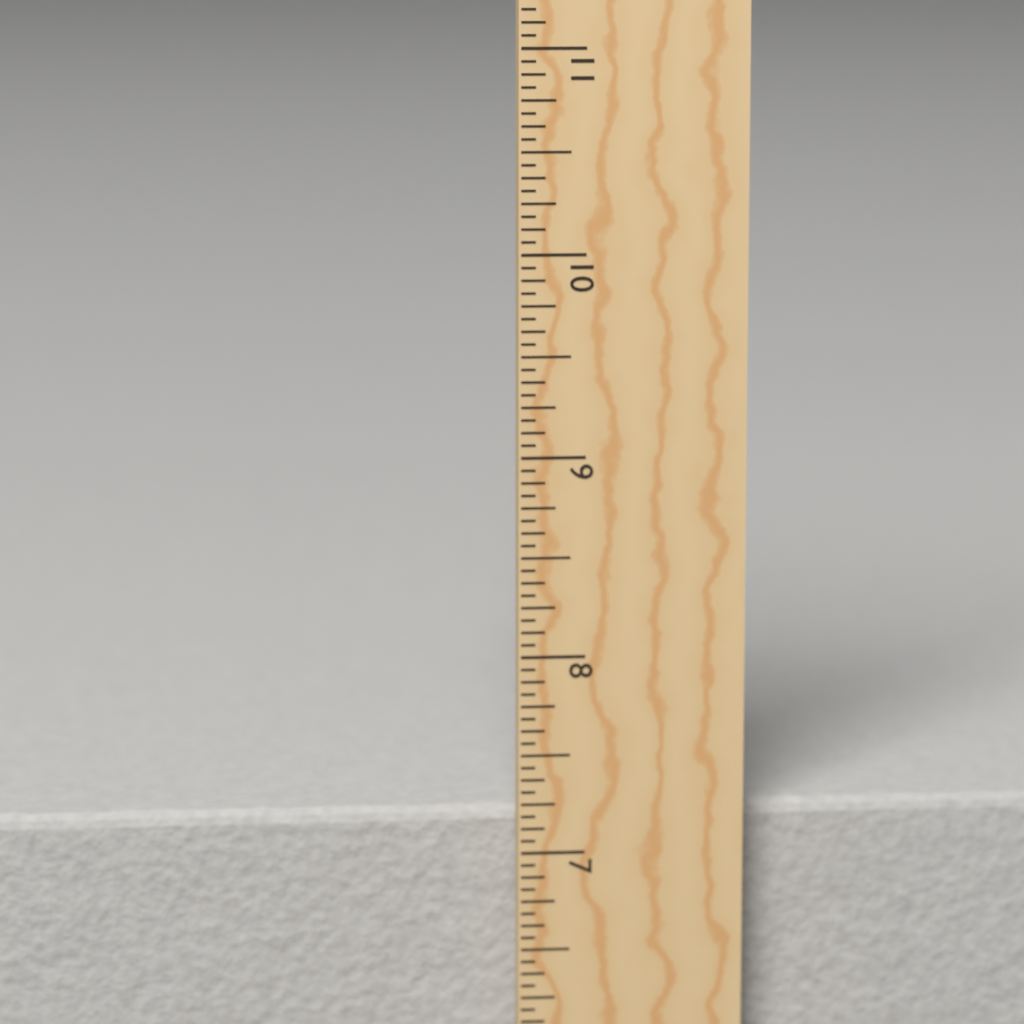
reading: 7.1875 in
